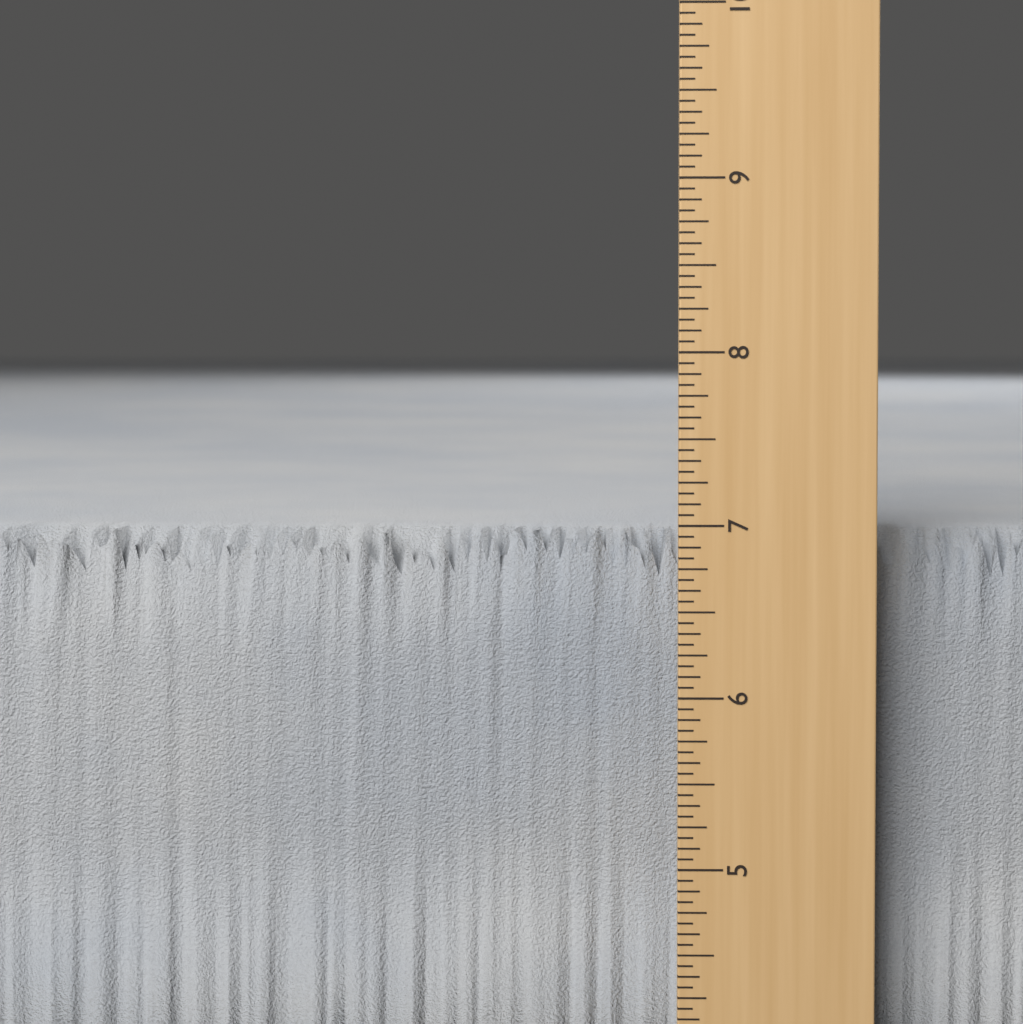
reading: 6.9375 in
